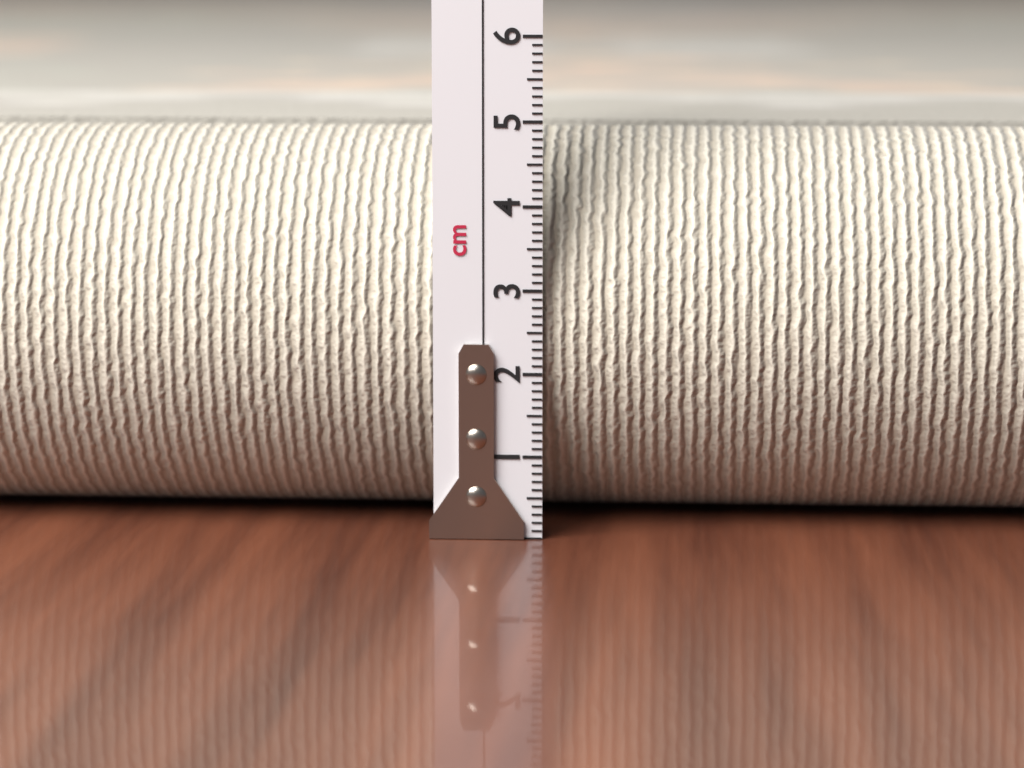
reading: 4.8 cm
